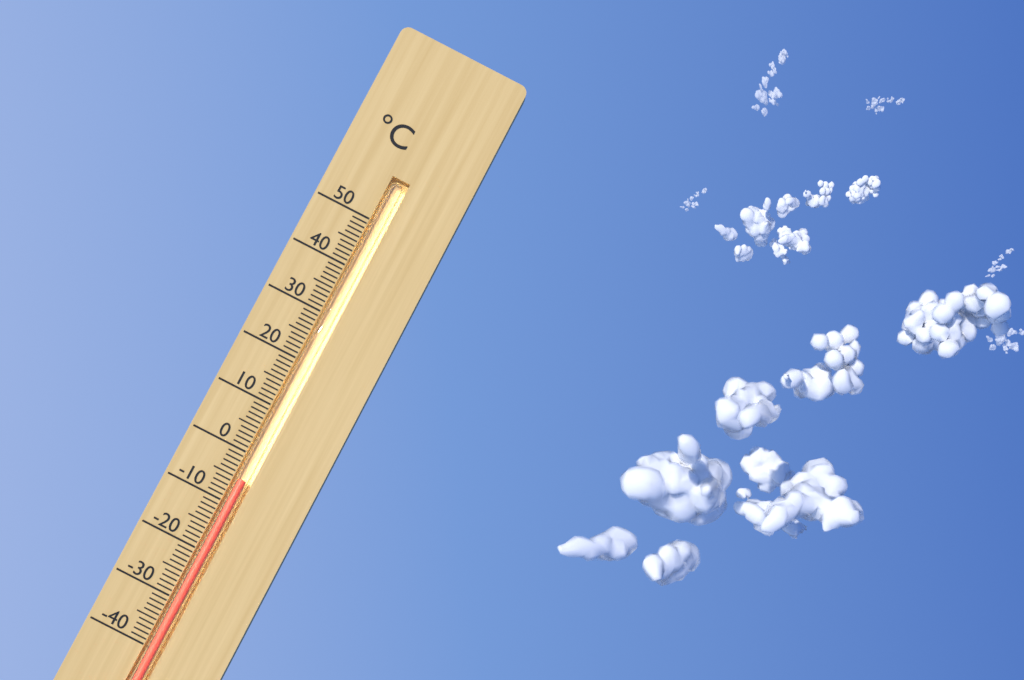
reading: -5 °C
